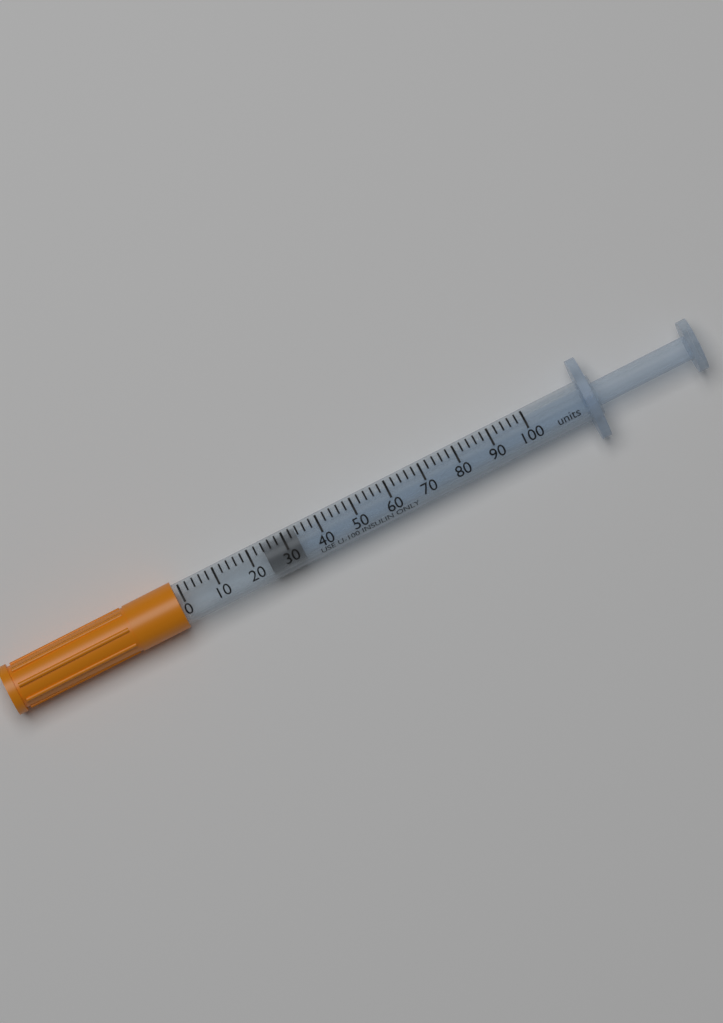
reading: 24 units
